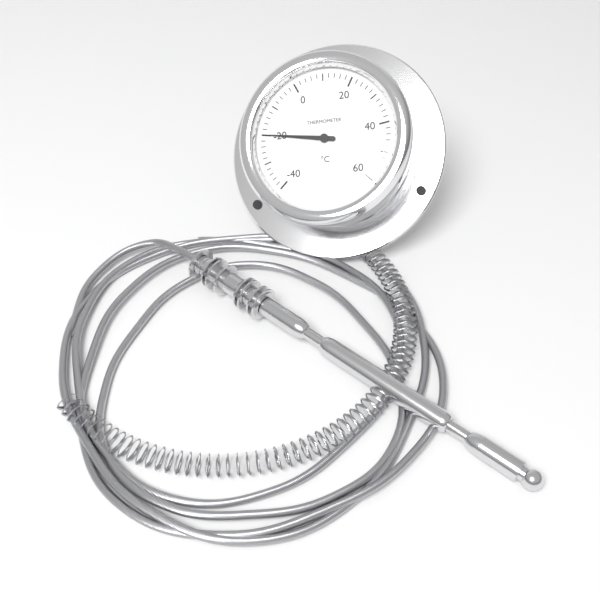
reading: -20 °C
